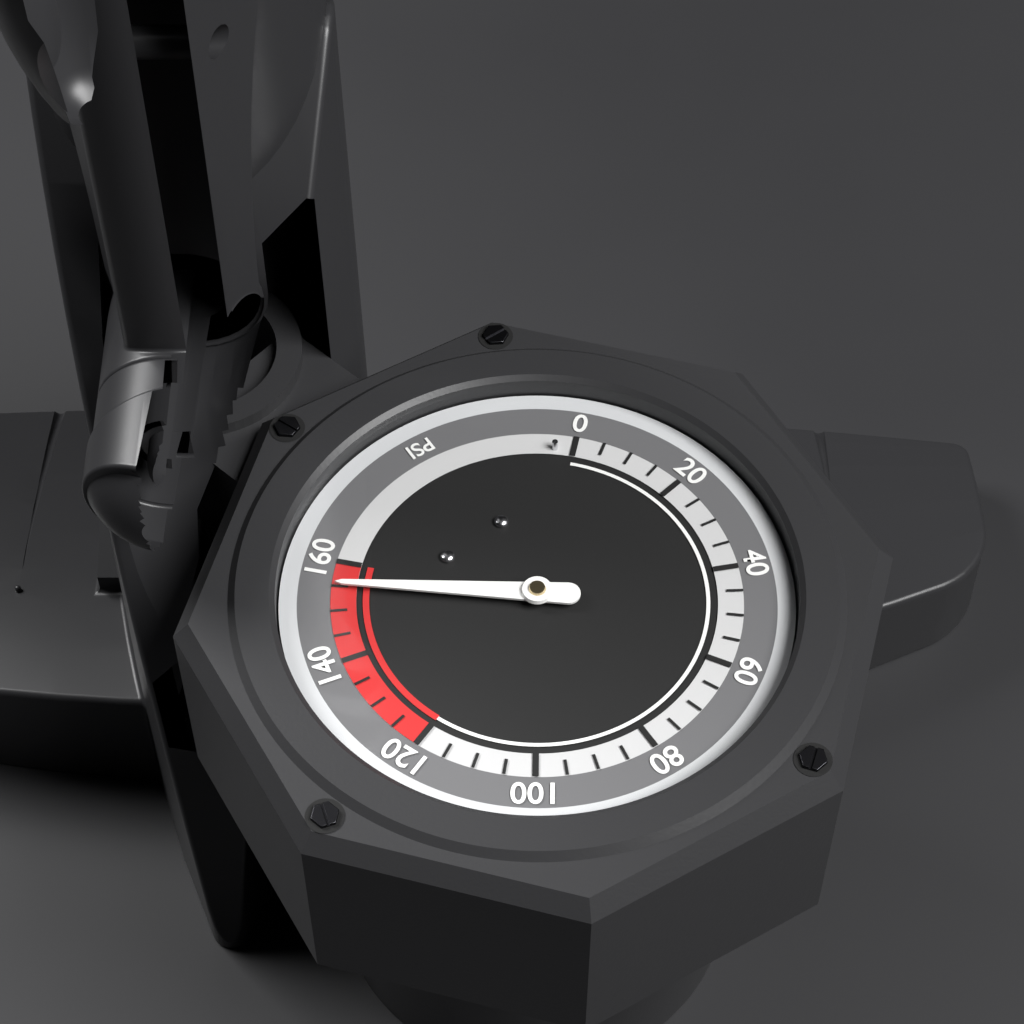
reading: 155 psi
